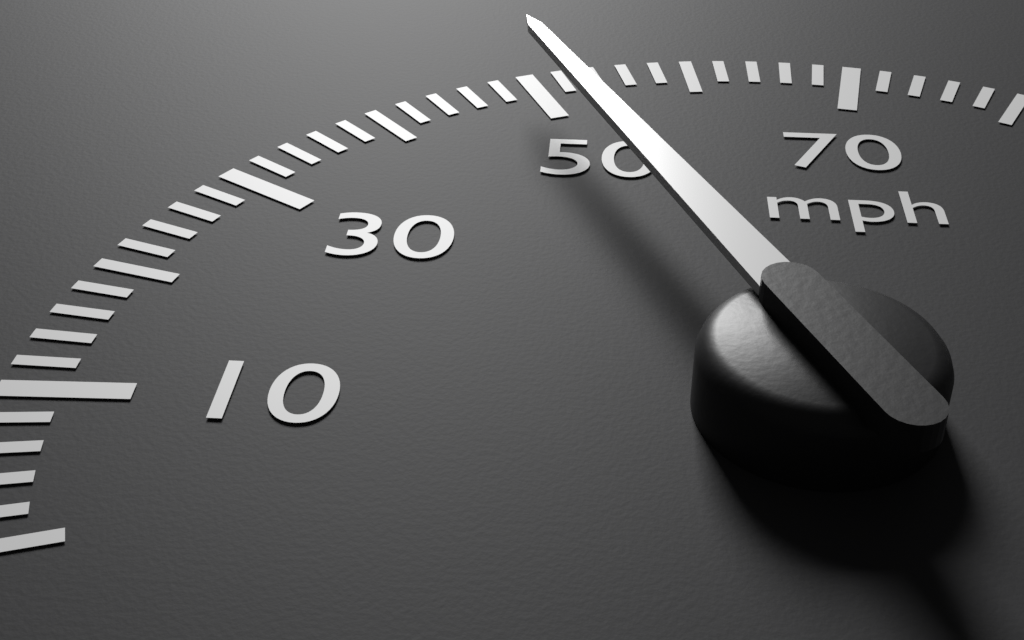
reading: 50 mph
